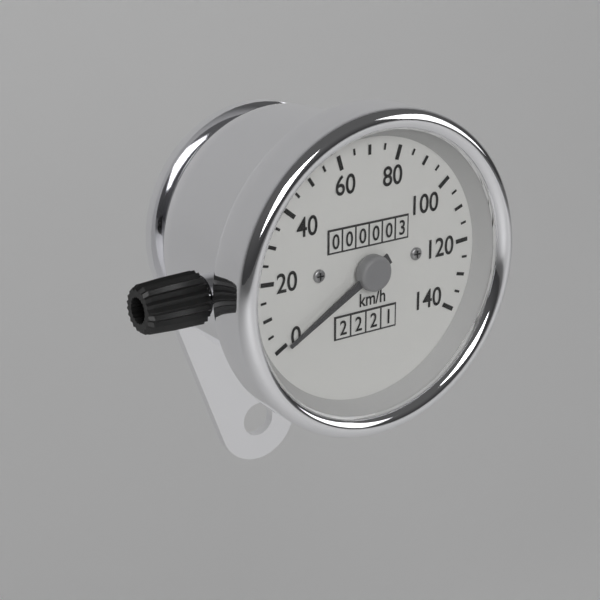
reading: 0 km/h
